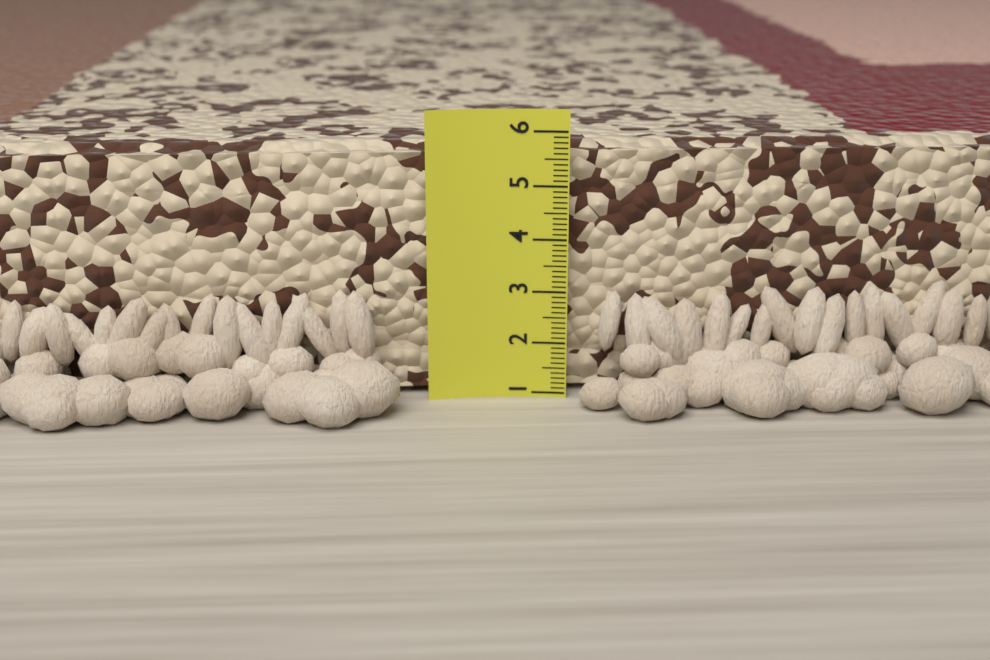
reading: 5.7 (no unit)
